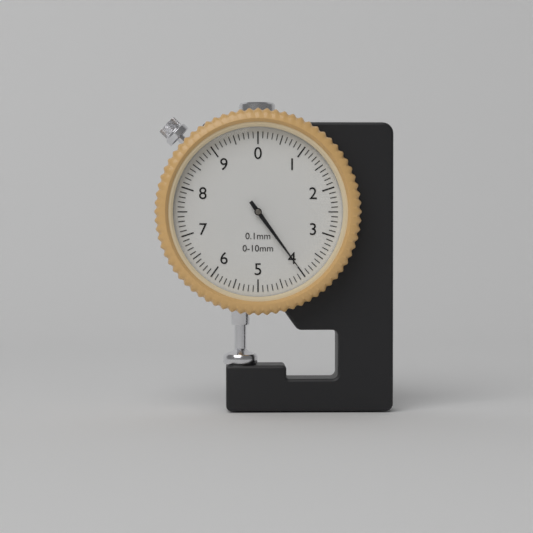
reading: 4.0 mm
